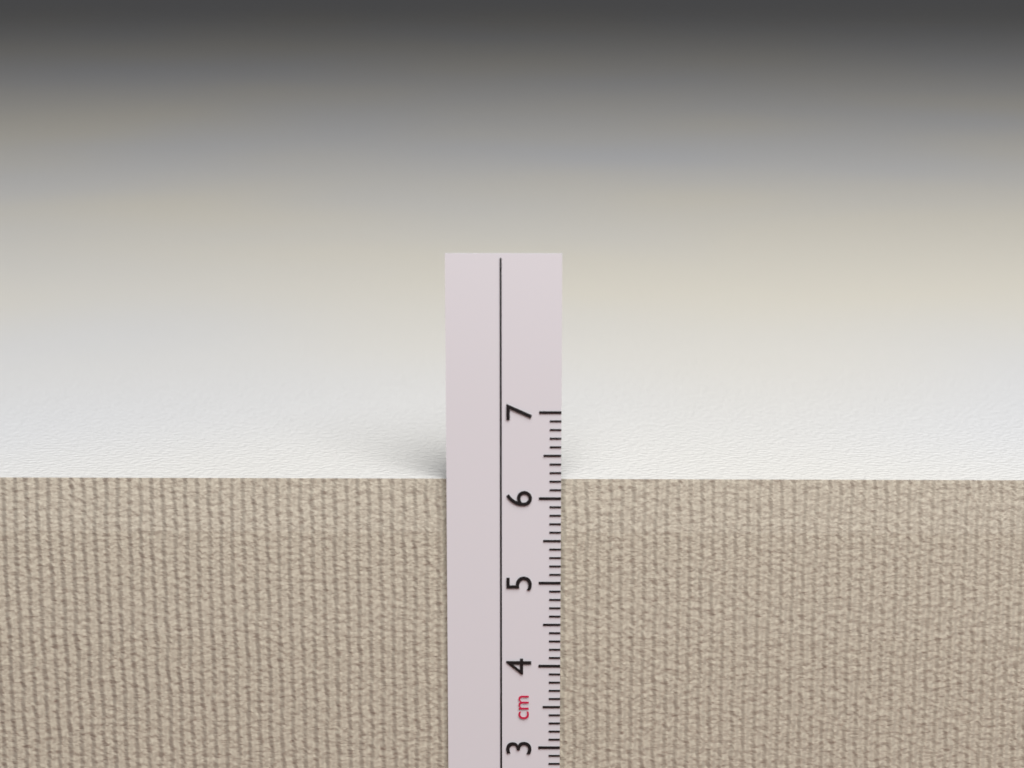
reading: 6.2 cm
